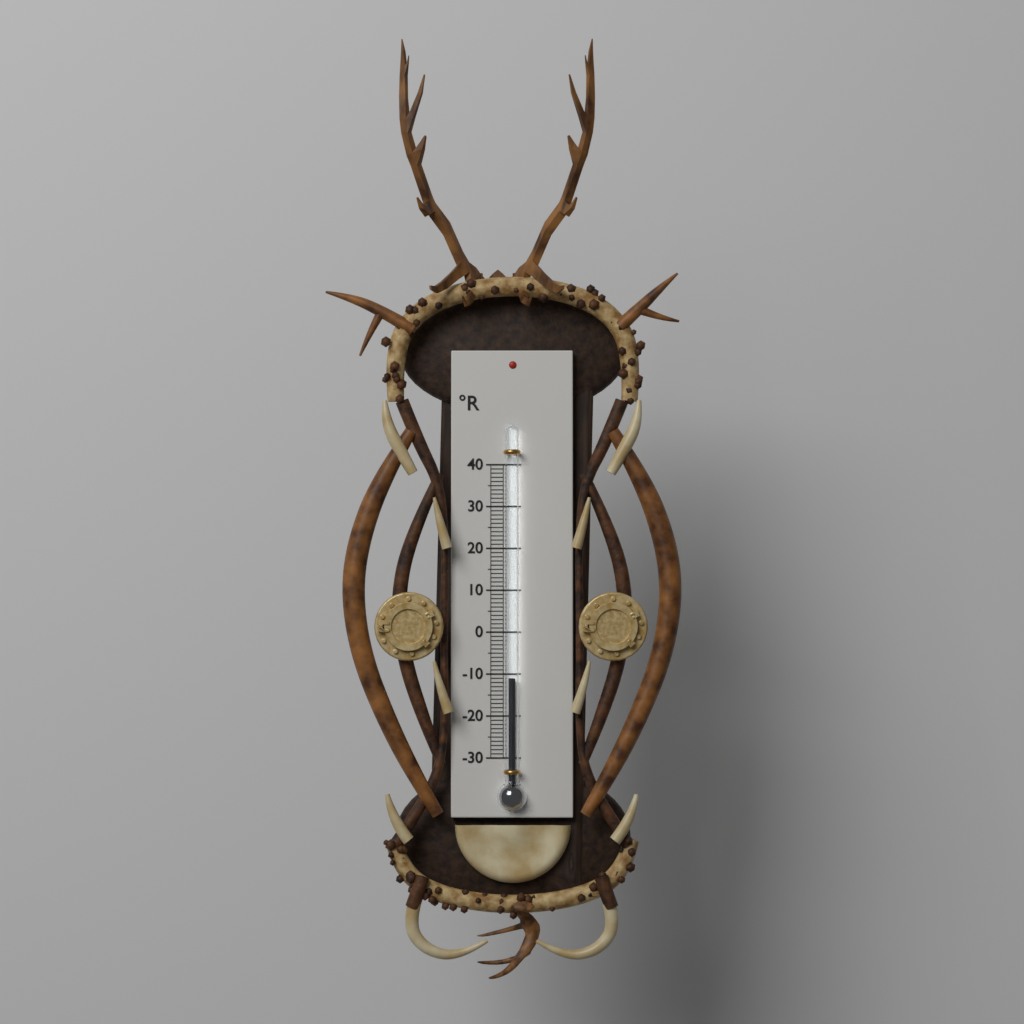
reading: -11 °R
